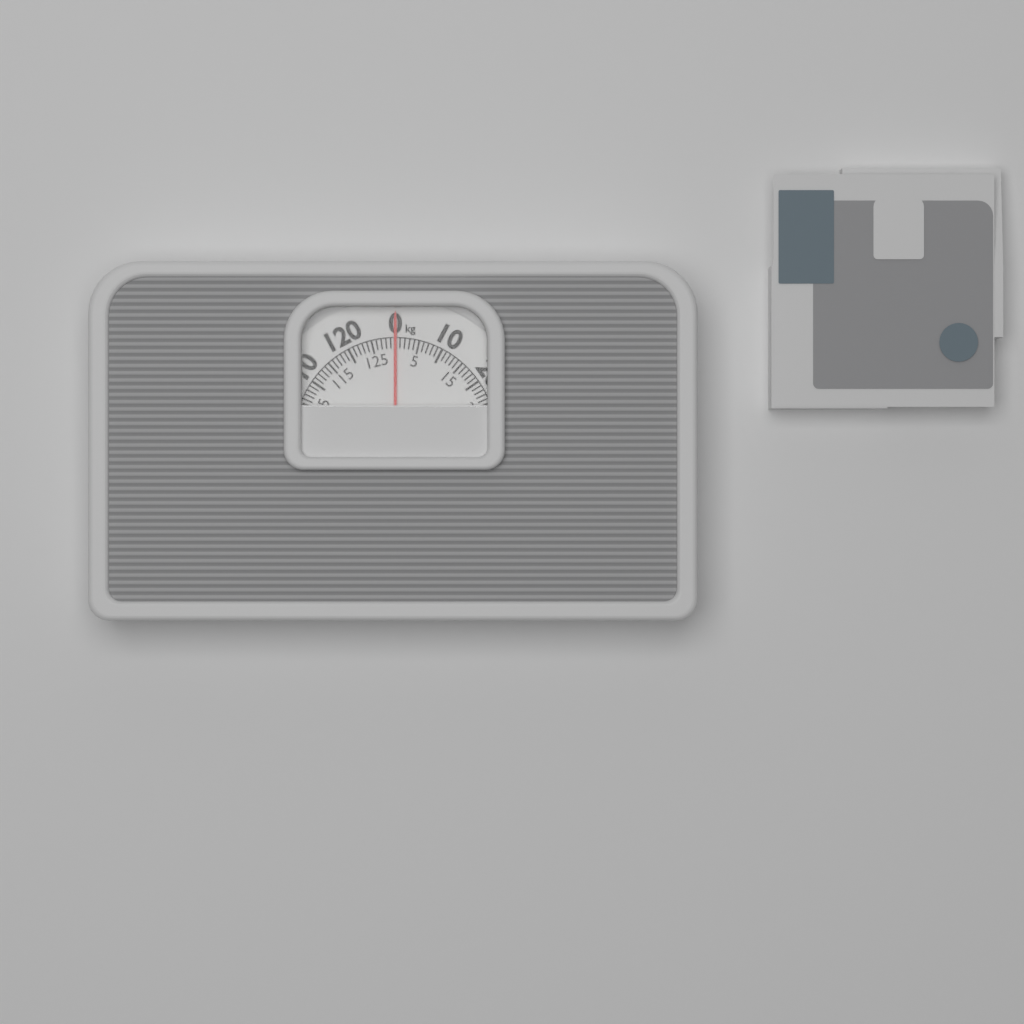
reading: 0 kg
